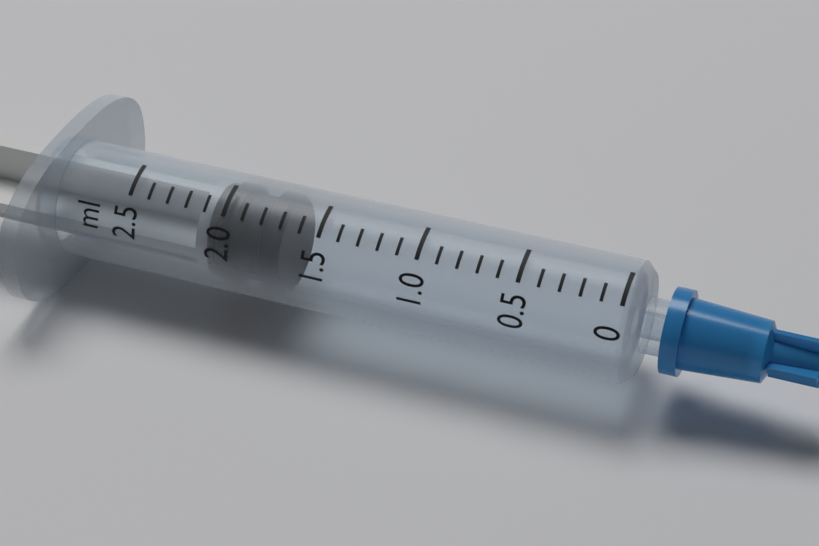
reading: 1.7 ml
